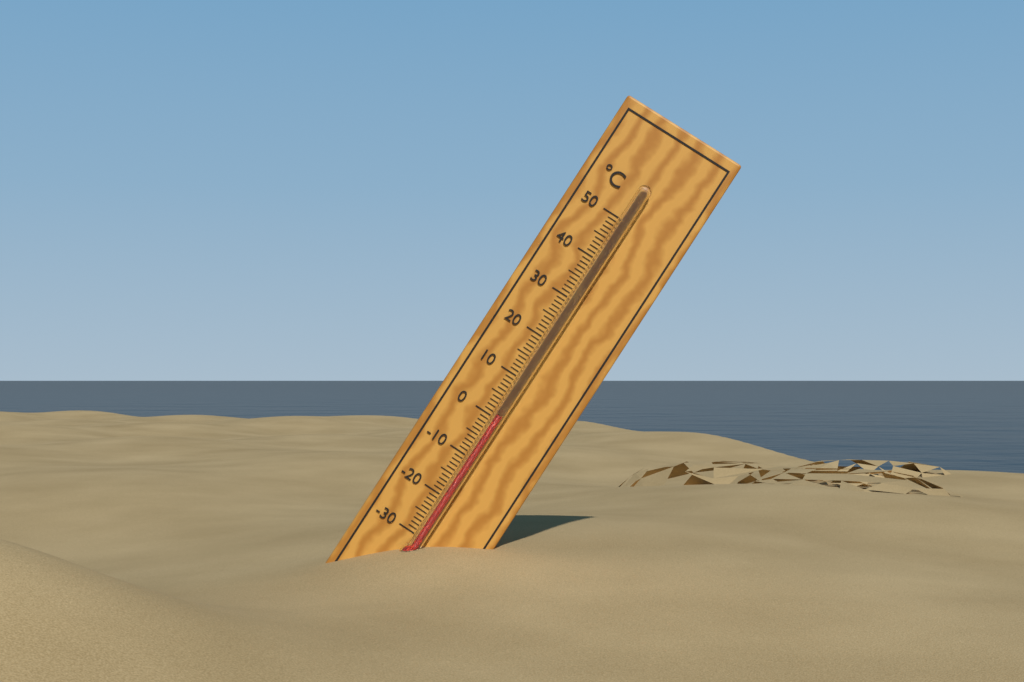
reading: 1 °C
